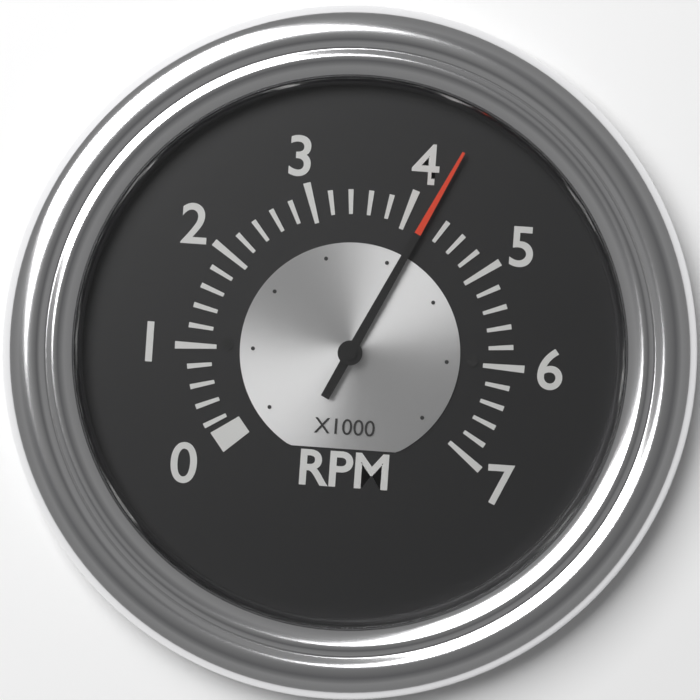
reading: 4.2 x1000 RPM
